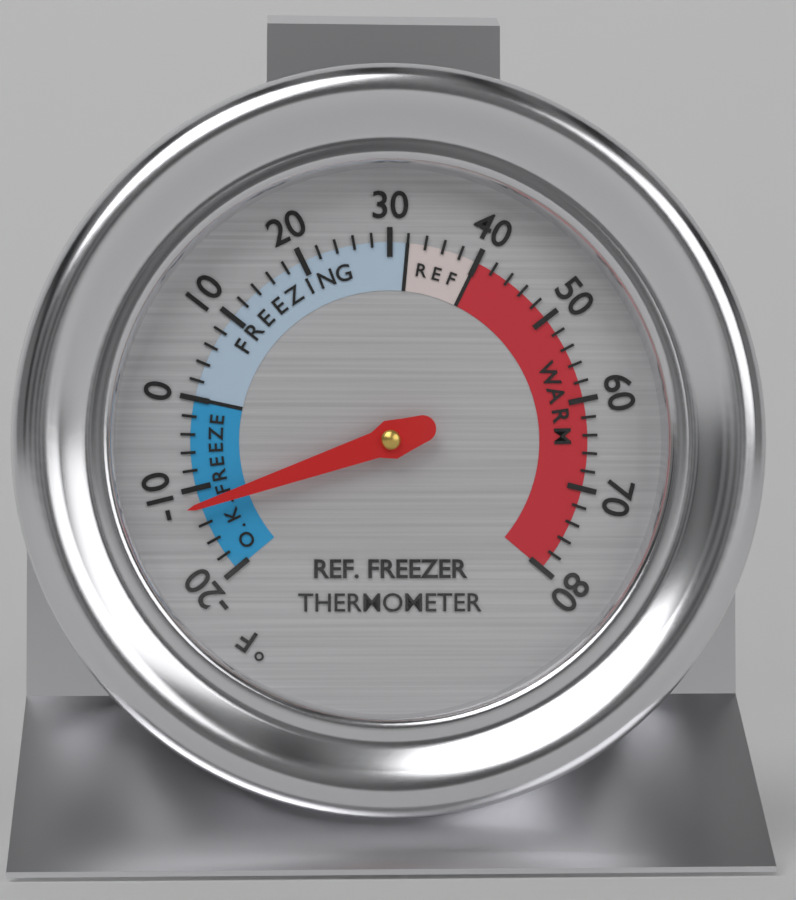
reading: -12 °F
